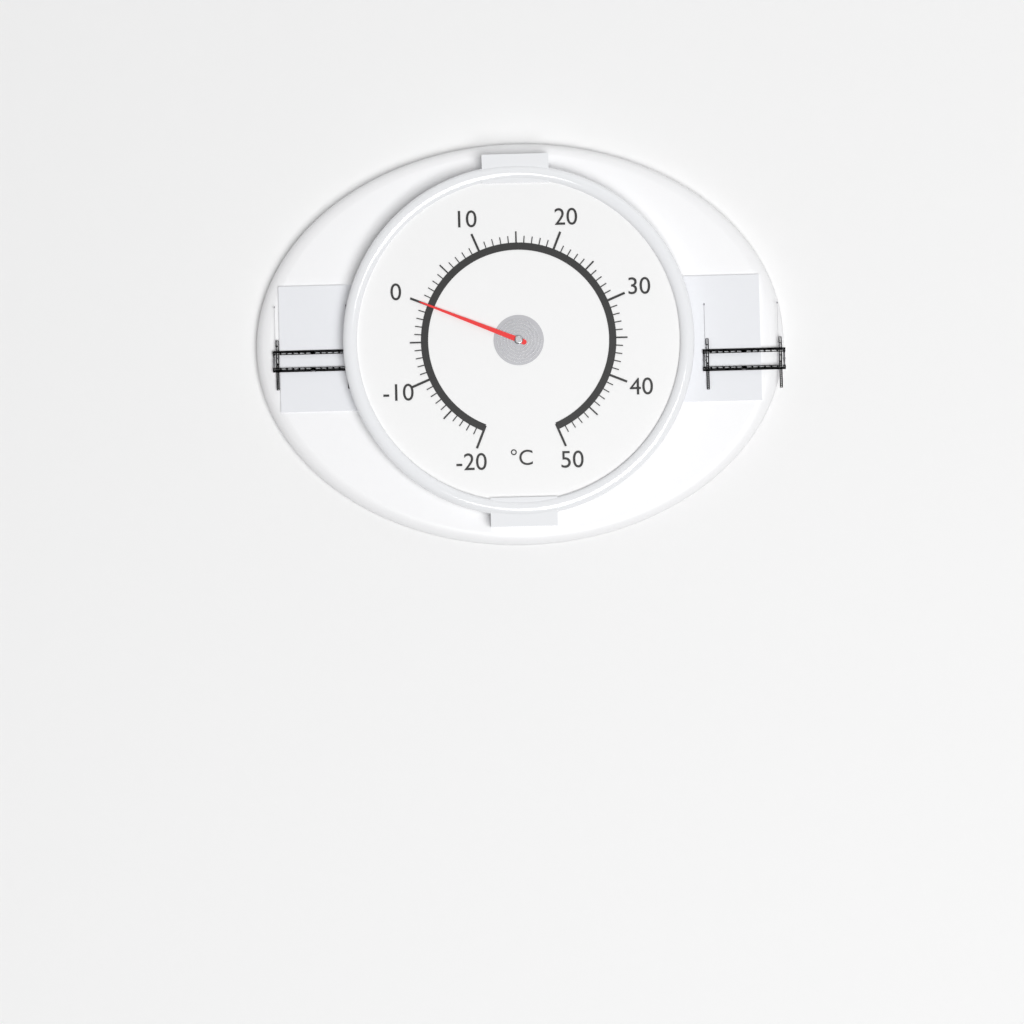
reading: 0 °C
